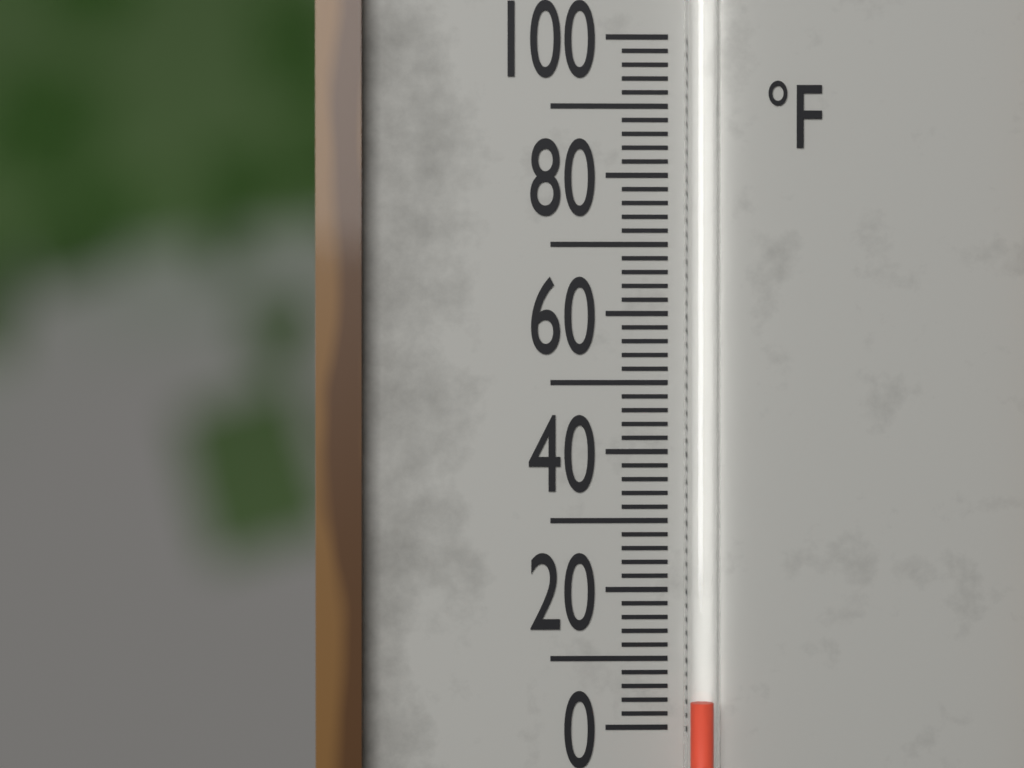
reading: 4 °F
